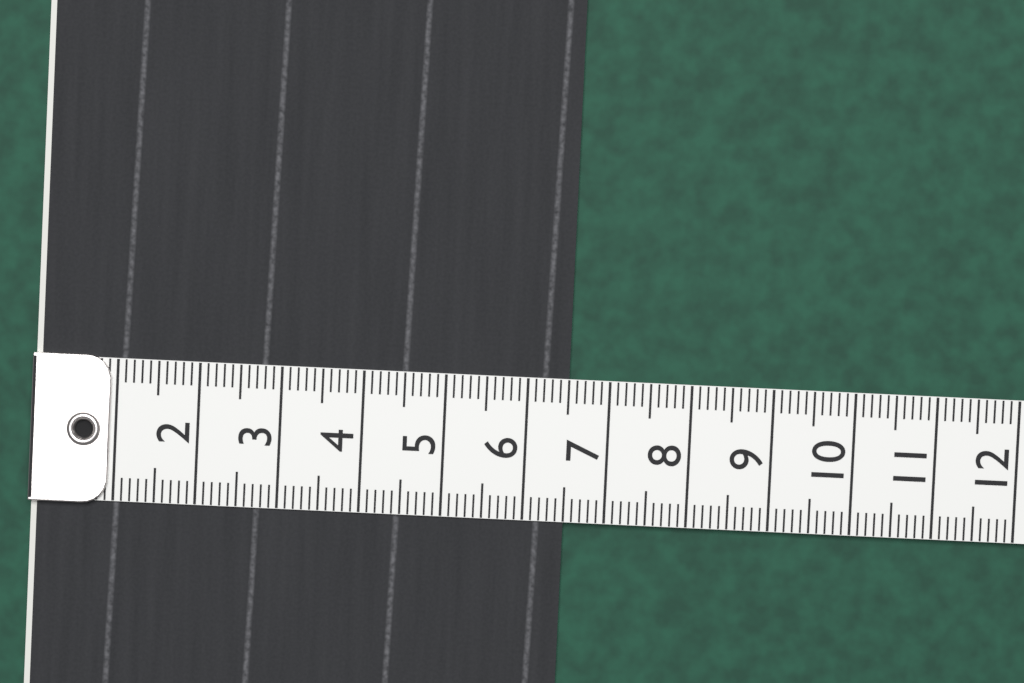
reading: 6.5 (no unit)
